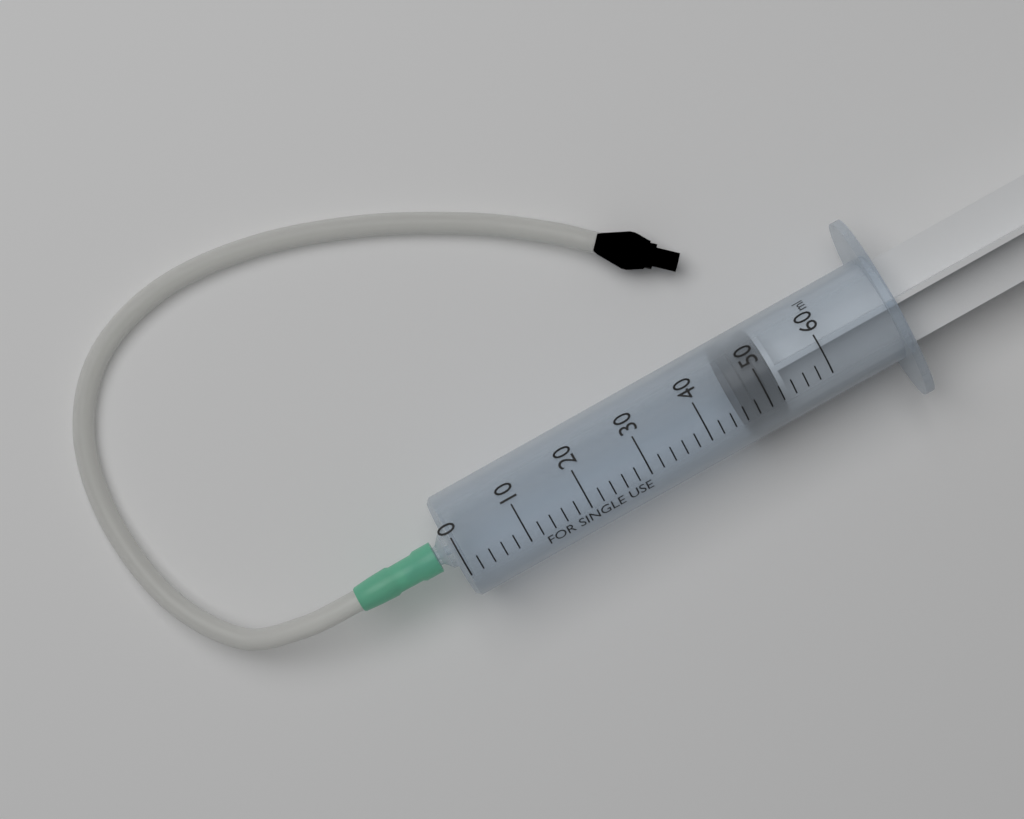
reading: 46 ml
